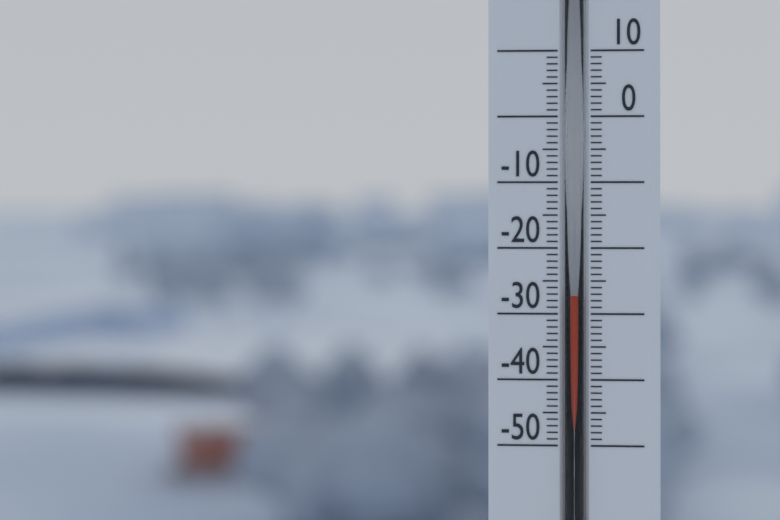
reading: -27 (no unit)
